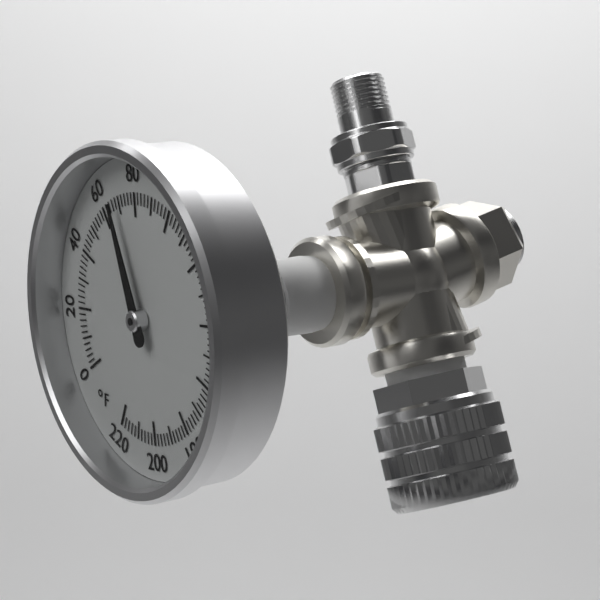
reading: 68 °F
